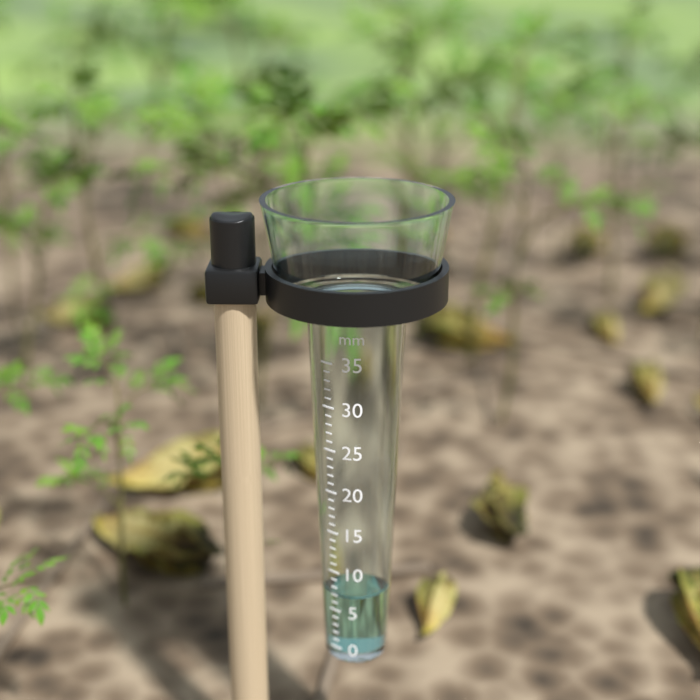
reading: 7 mm
